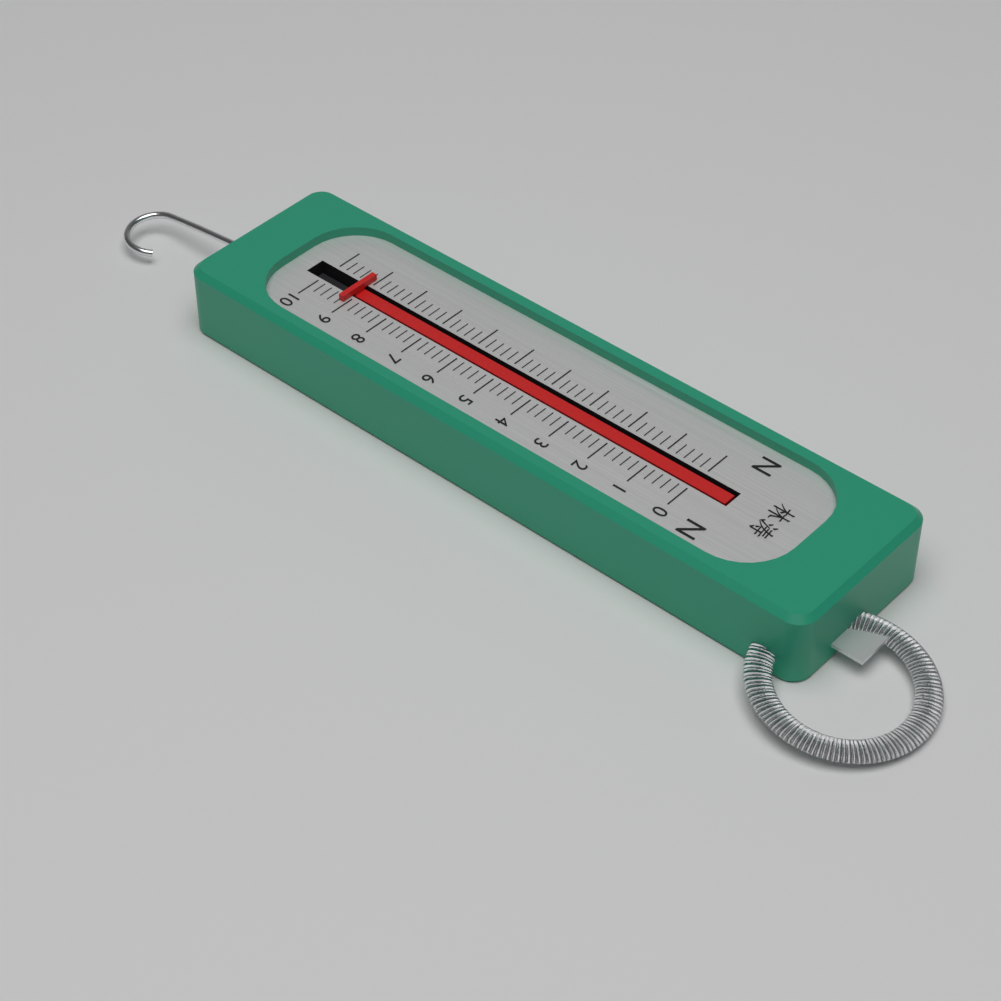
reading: 9.2 N
